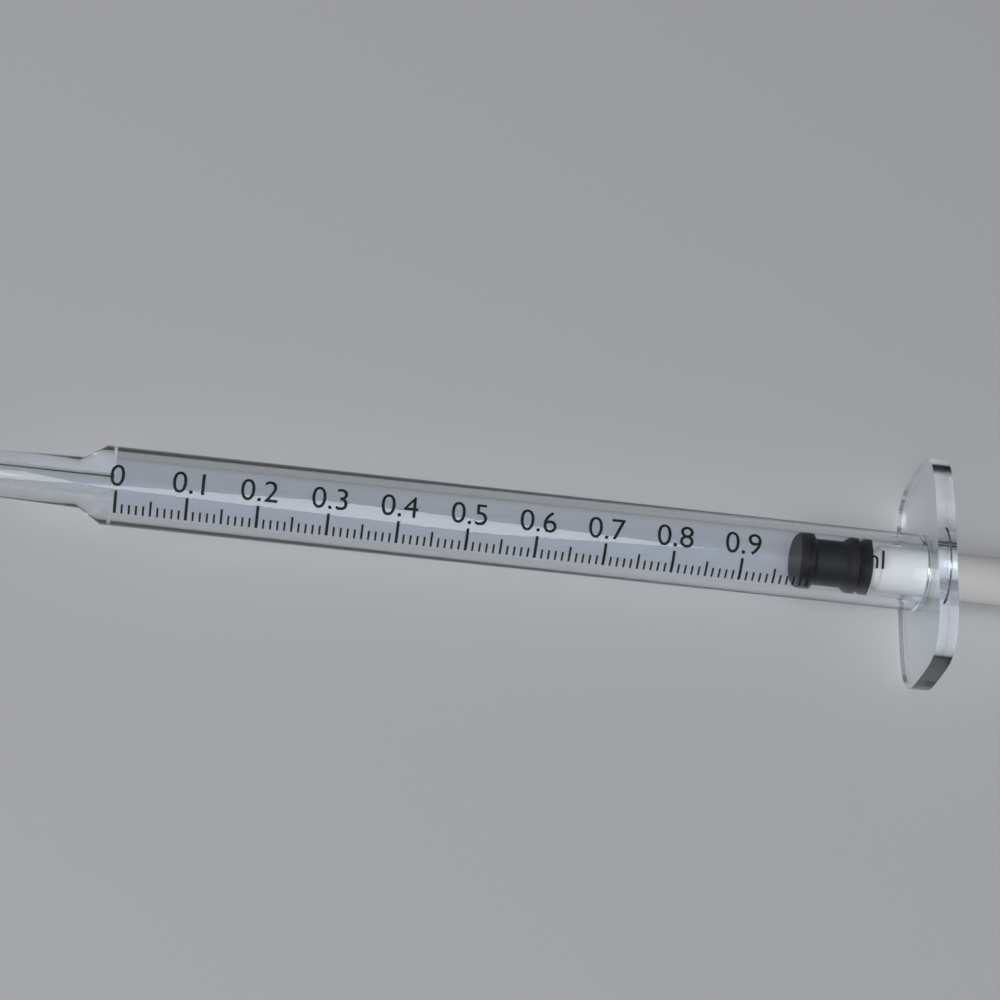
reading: 0.99 ml
